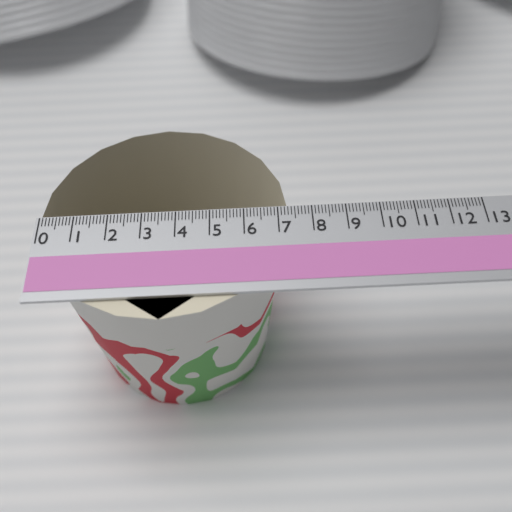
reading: 7.3 (no unit)
